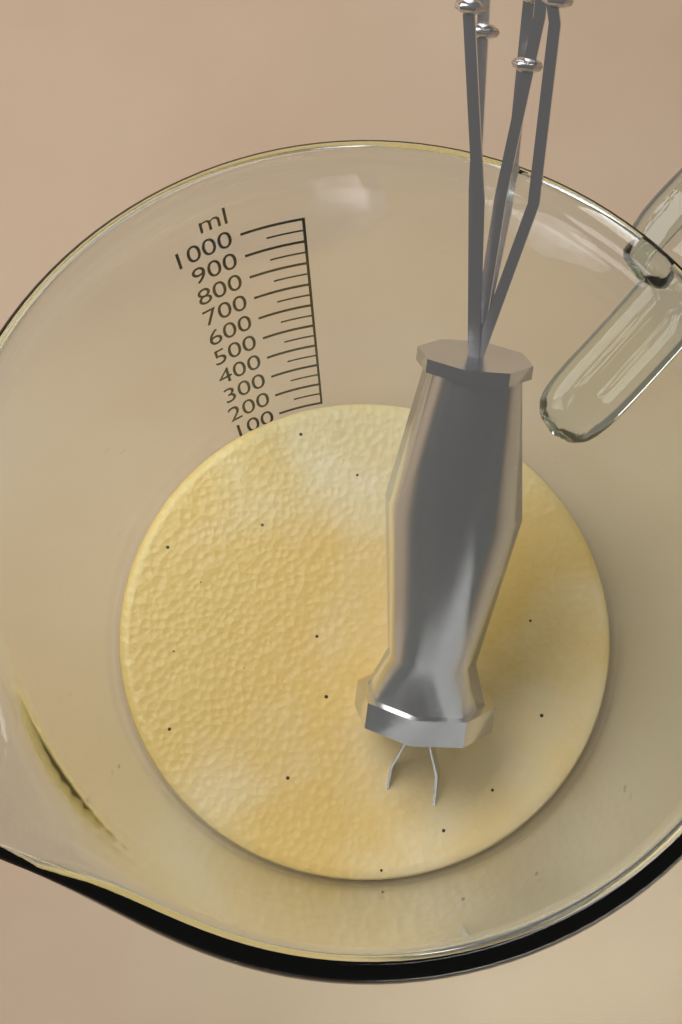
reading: 150 ml
